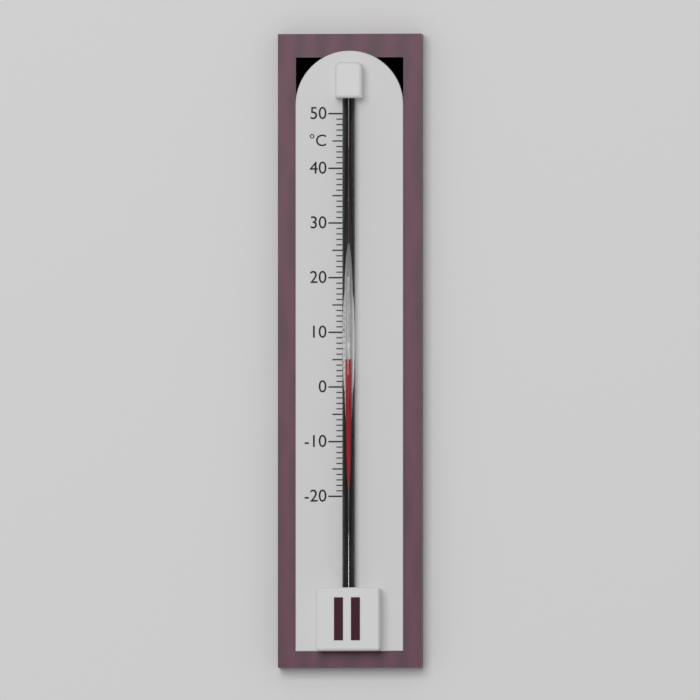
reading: 5 °C
